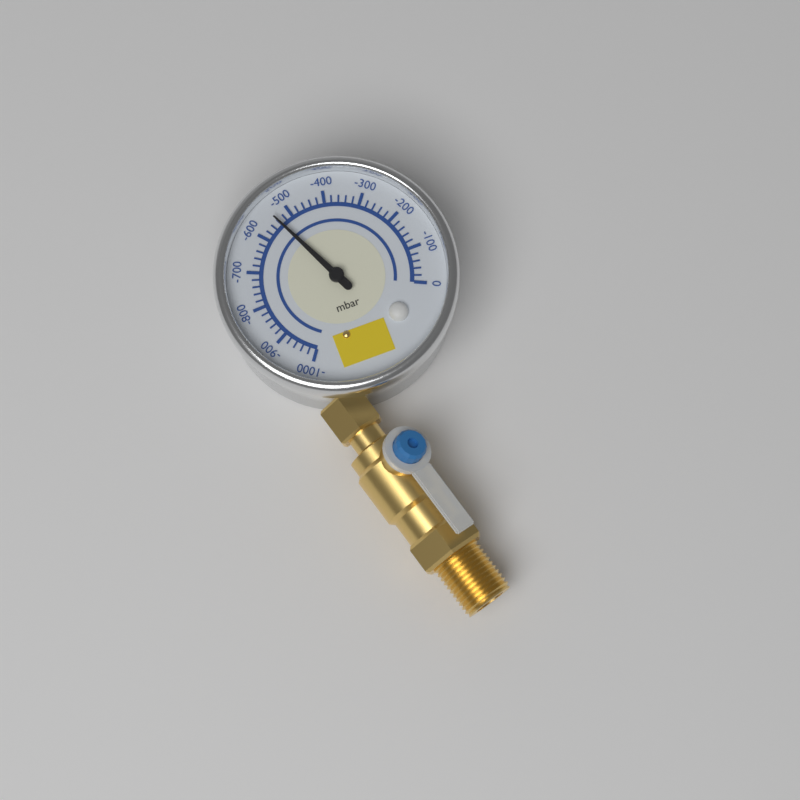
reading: -540 mbar
